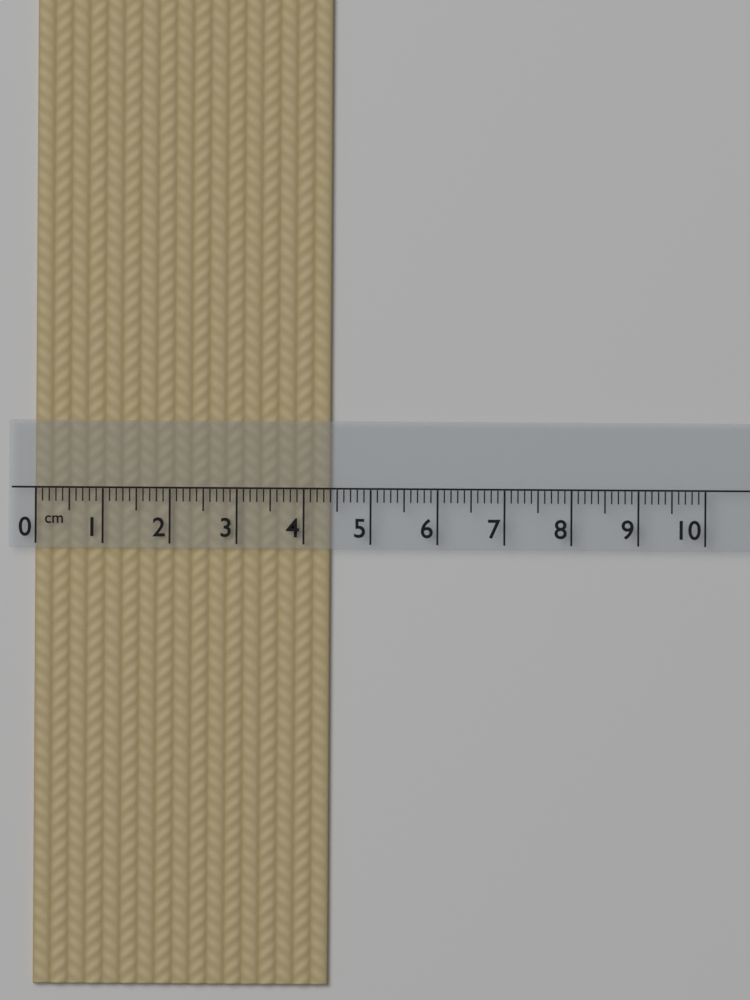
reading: 4.4 cm
